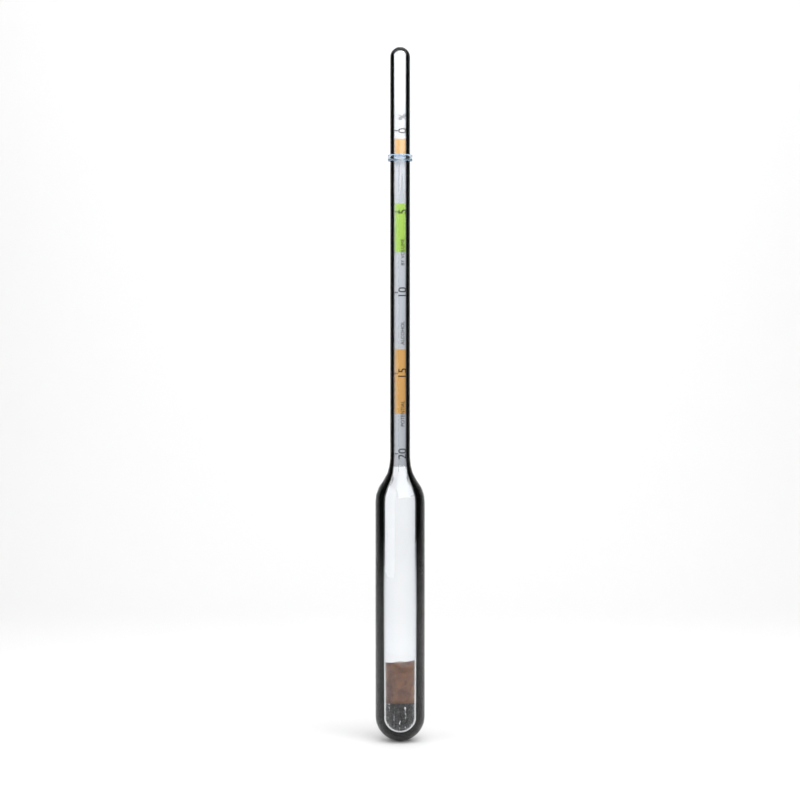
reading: 1.5 %
